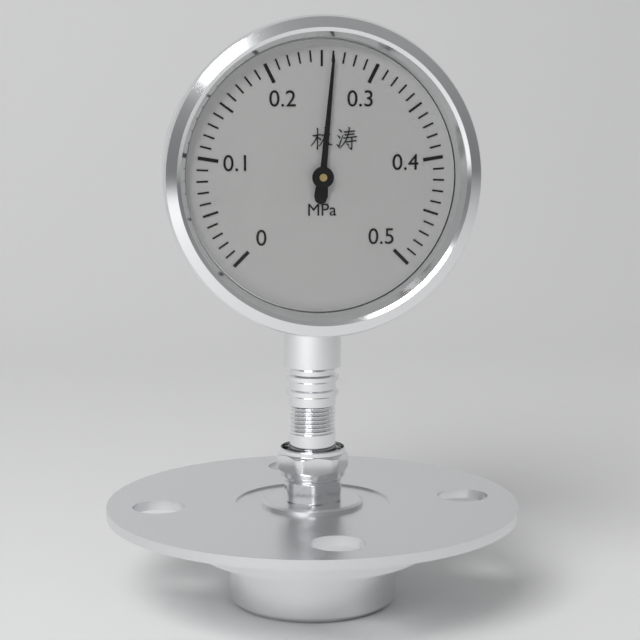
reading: 0.26 MPa
